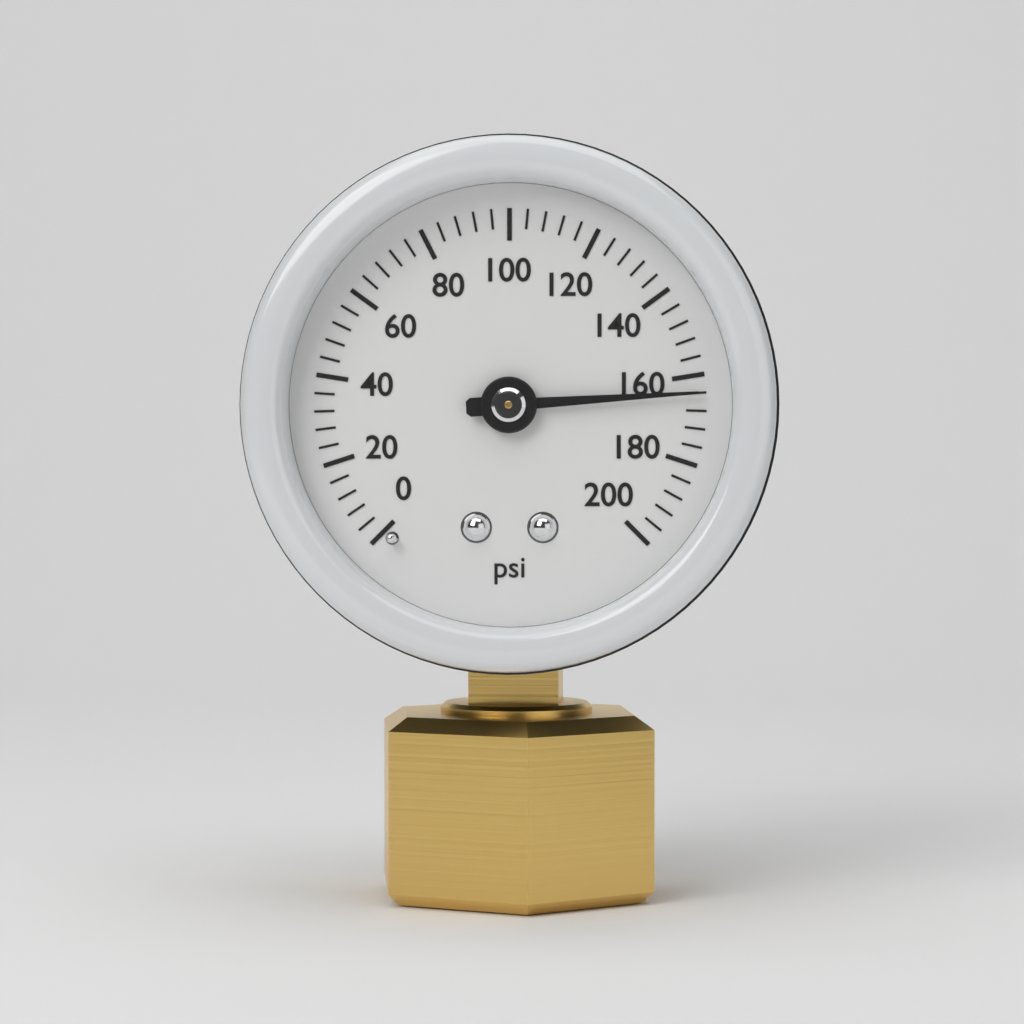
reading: 164 psi
